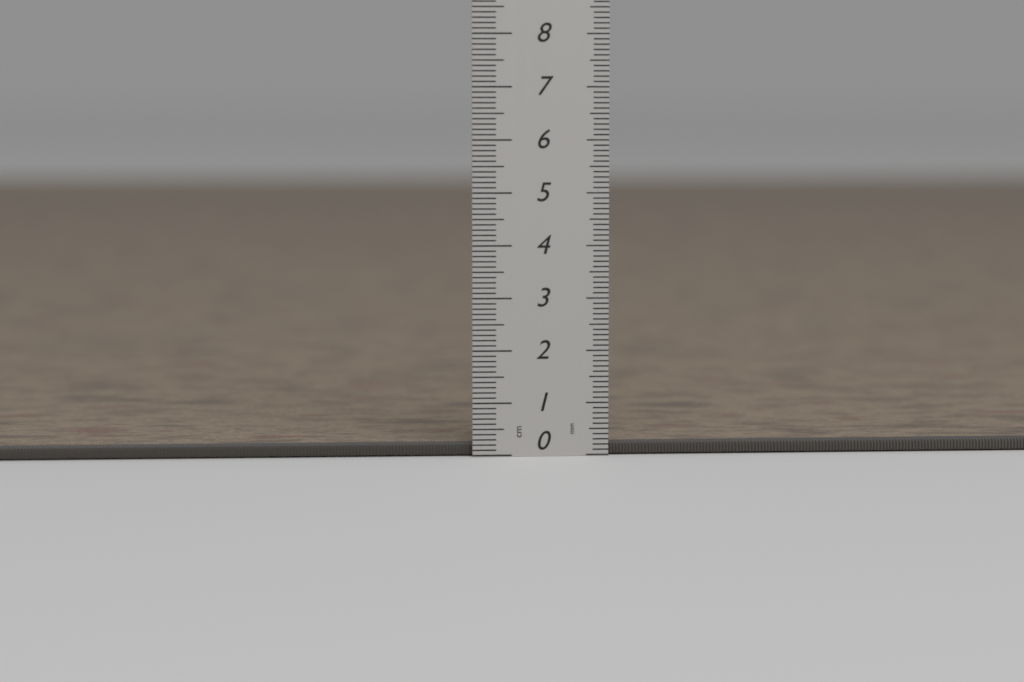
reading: 0.2 cm
